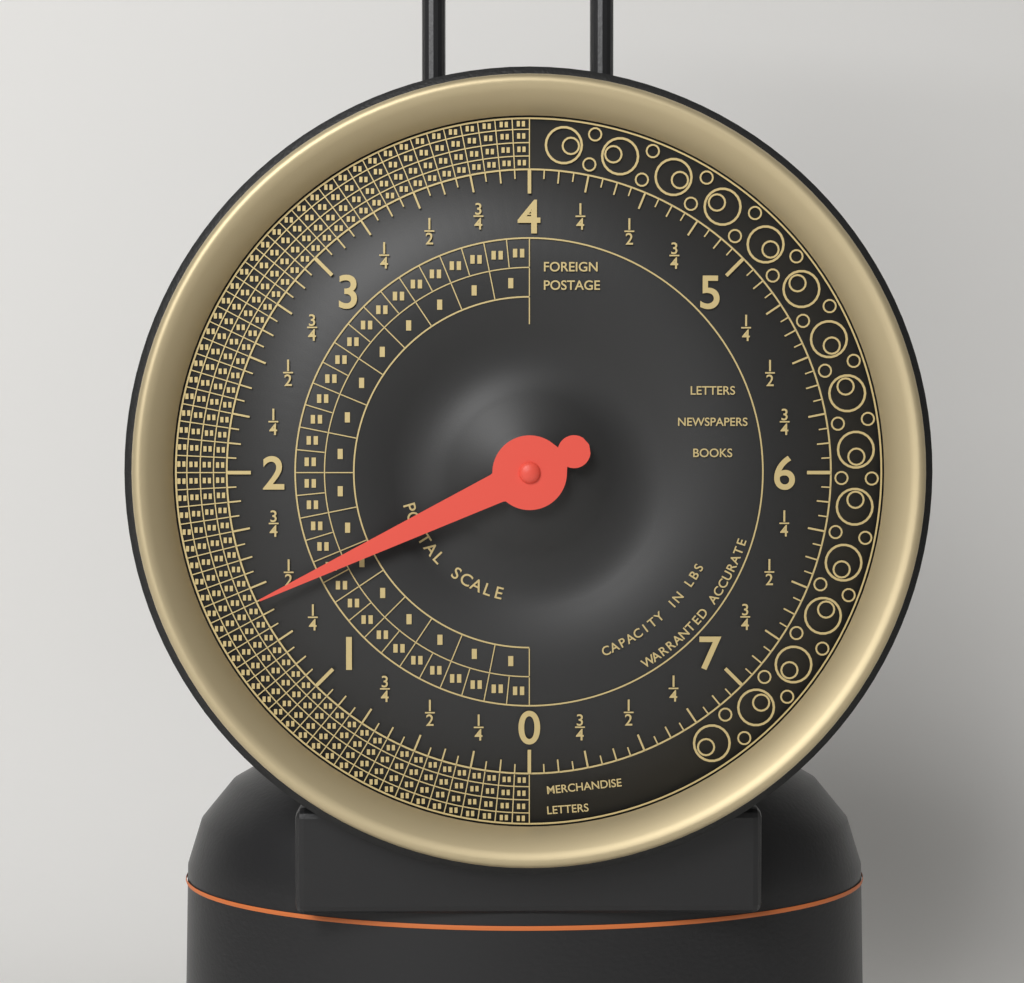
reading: 1.4375 lbs
